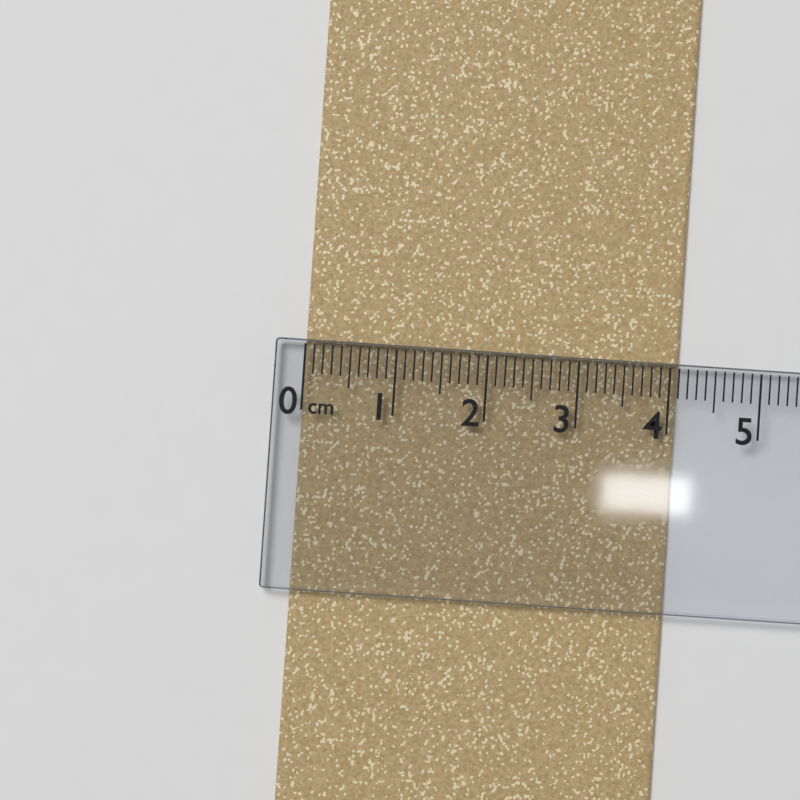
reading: 4.1 cm
